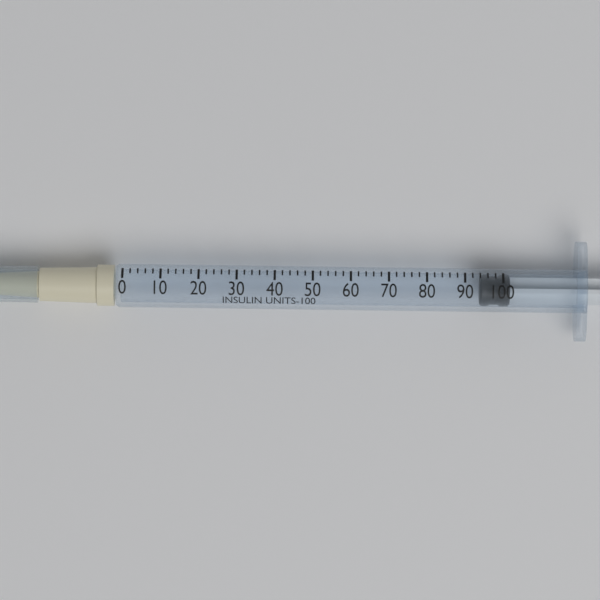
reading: 94 units
